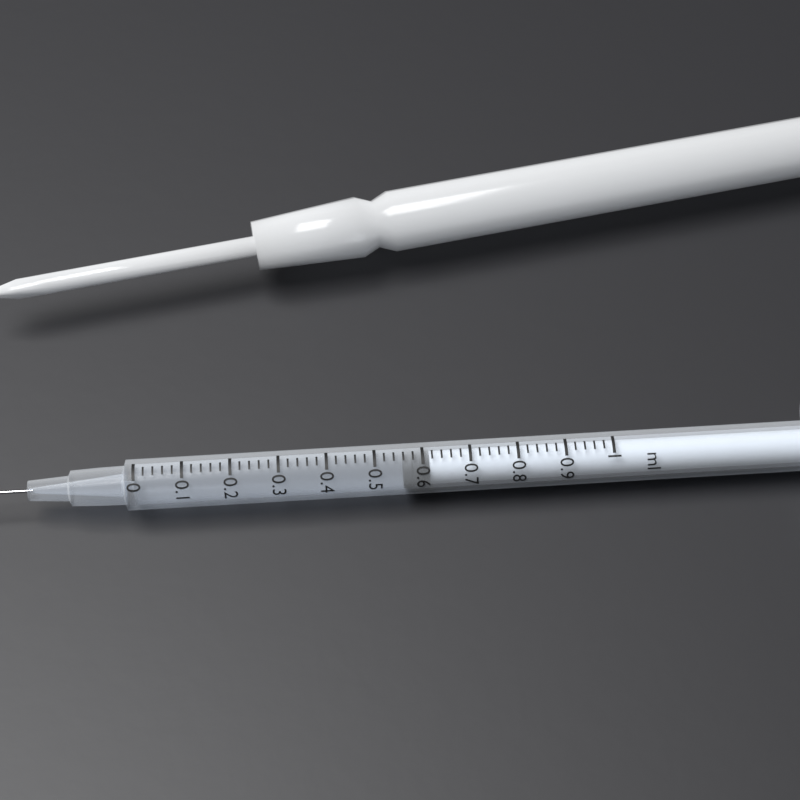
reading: 0.56 ml
